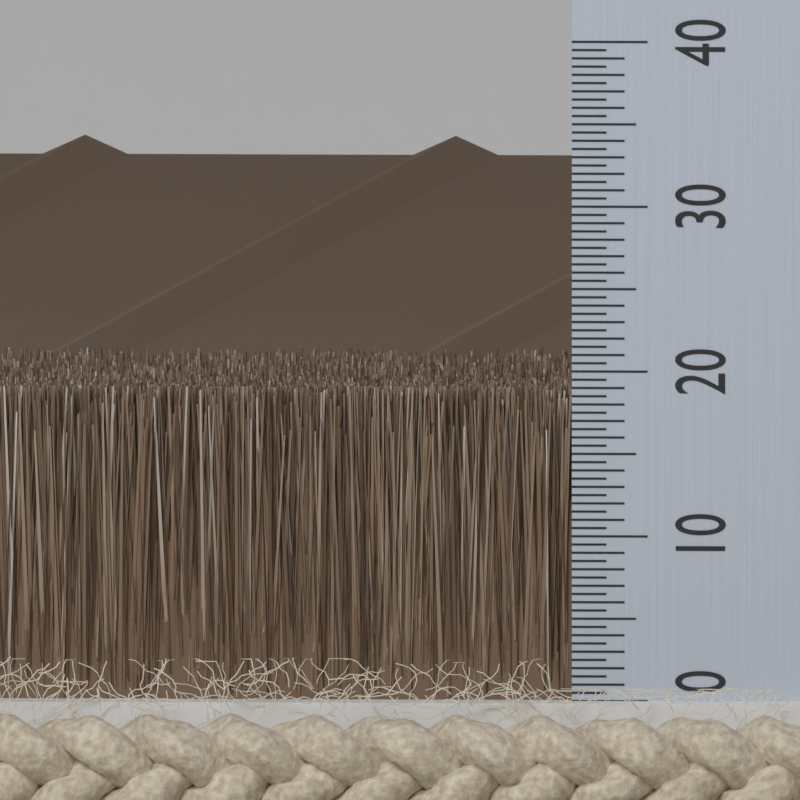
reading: 19.0 (no unit)
